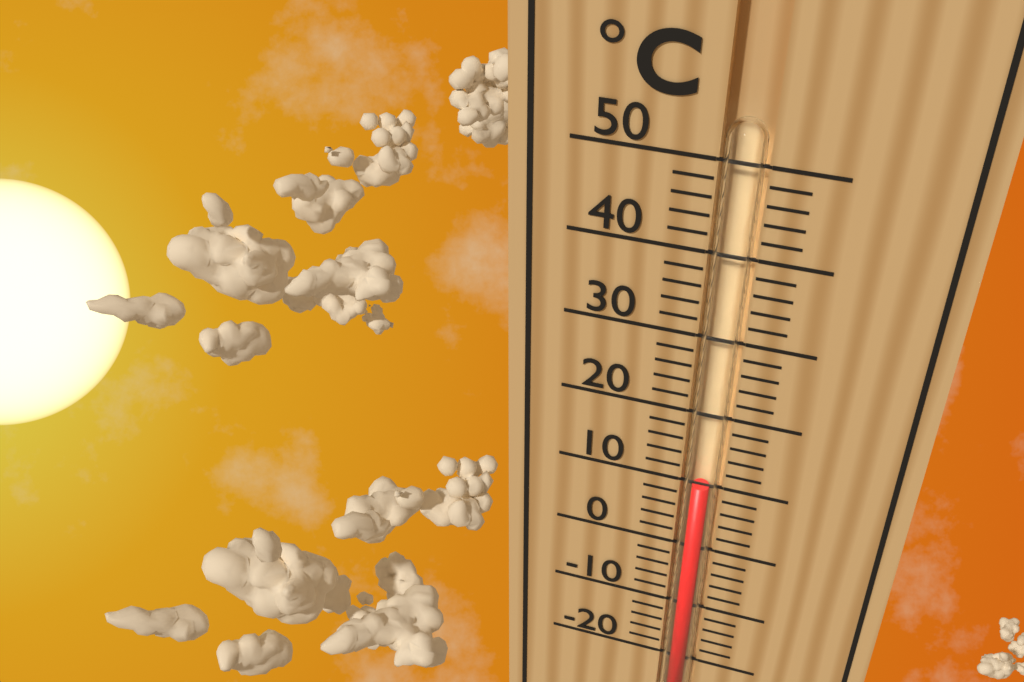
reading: 10 °C
